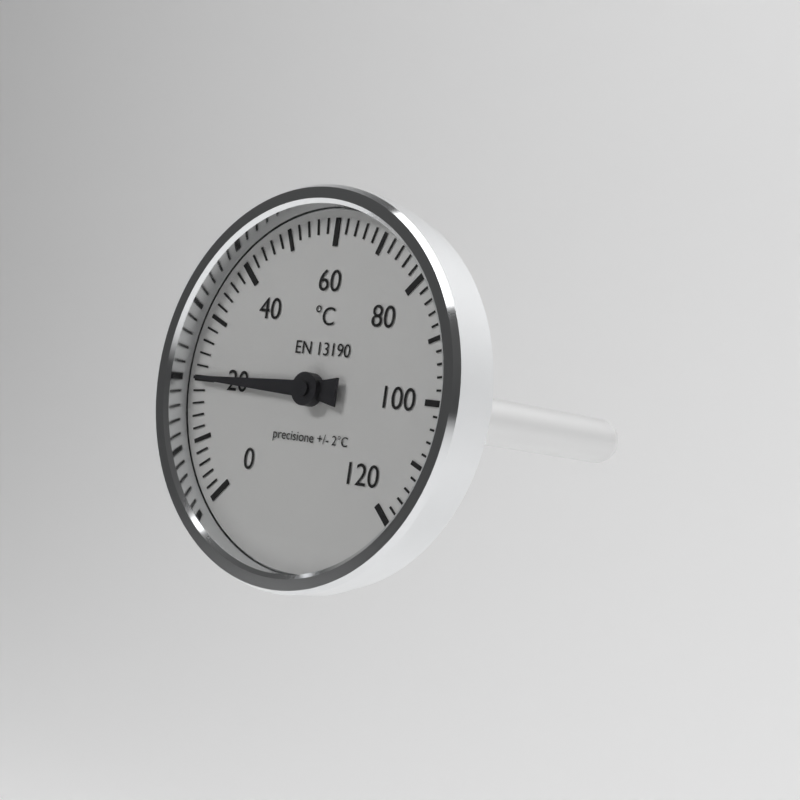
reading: 20 °C
